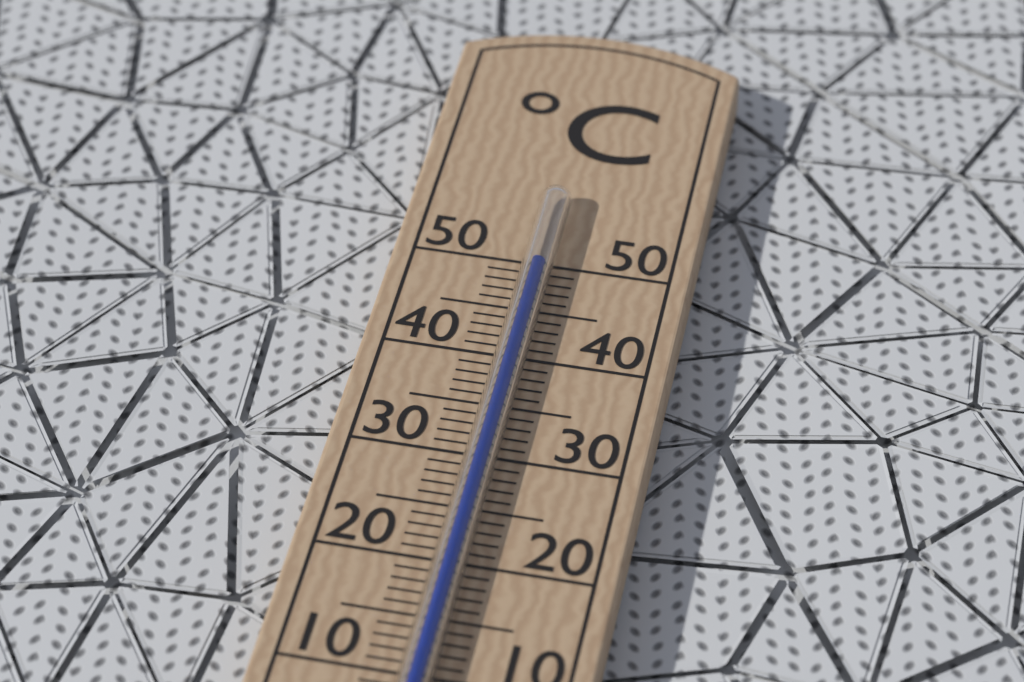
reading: 49 °C
